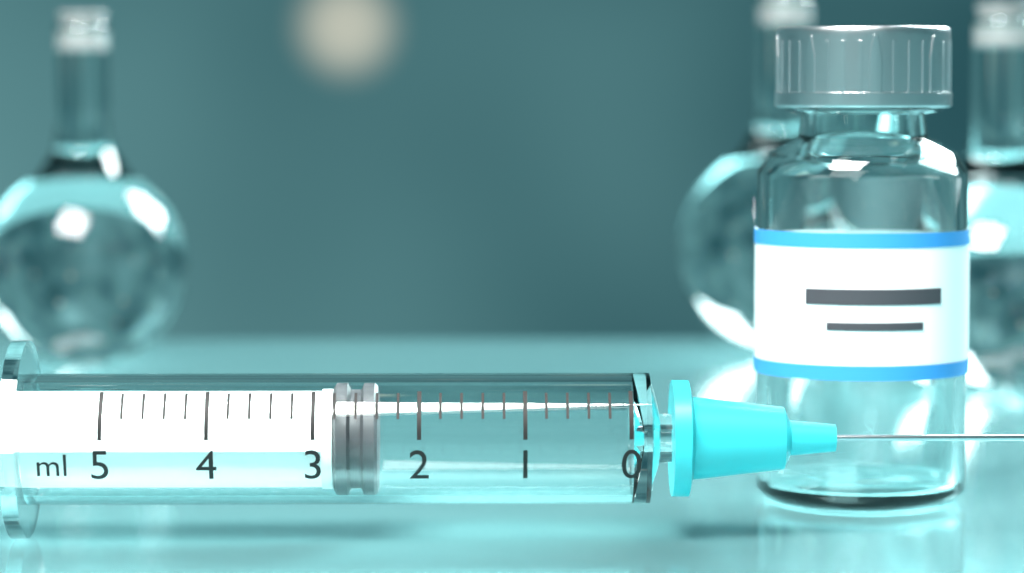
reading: 2.4 ml
